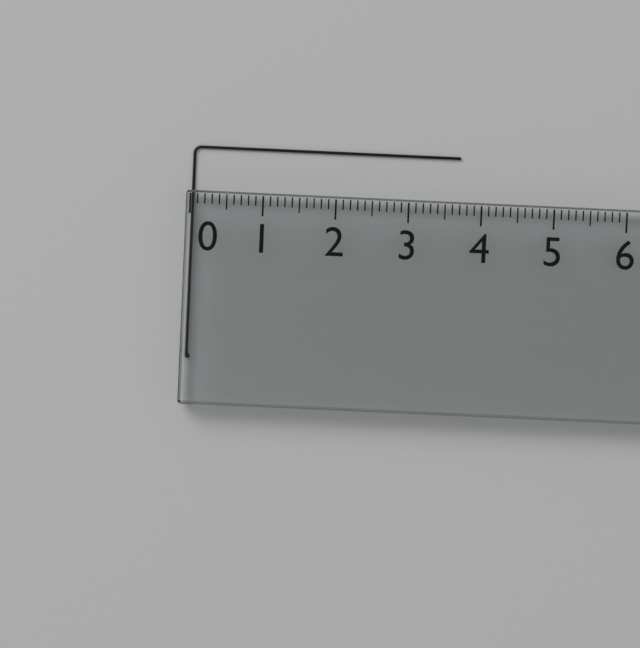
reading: 3.7 (no unit)
